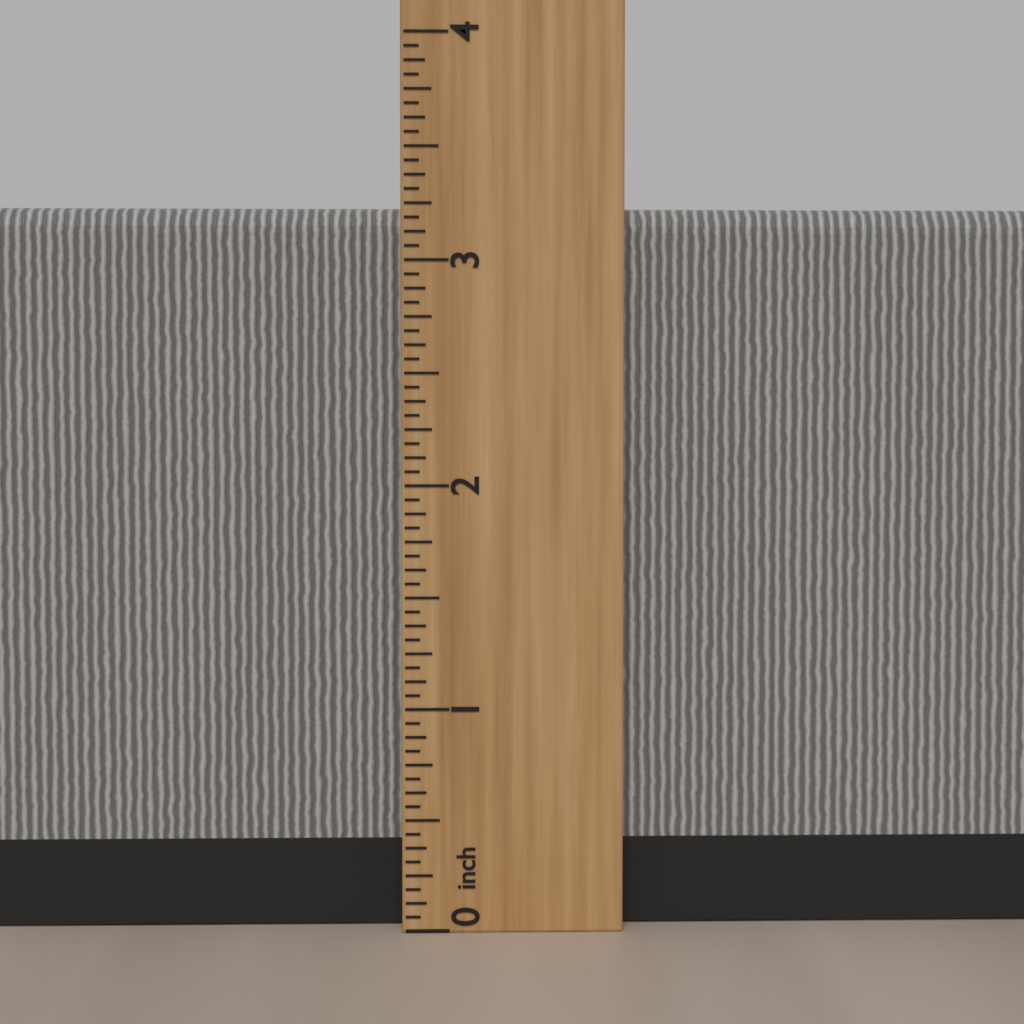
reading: 3.2500 inch
